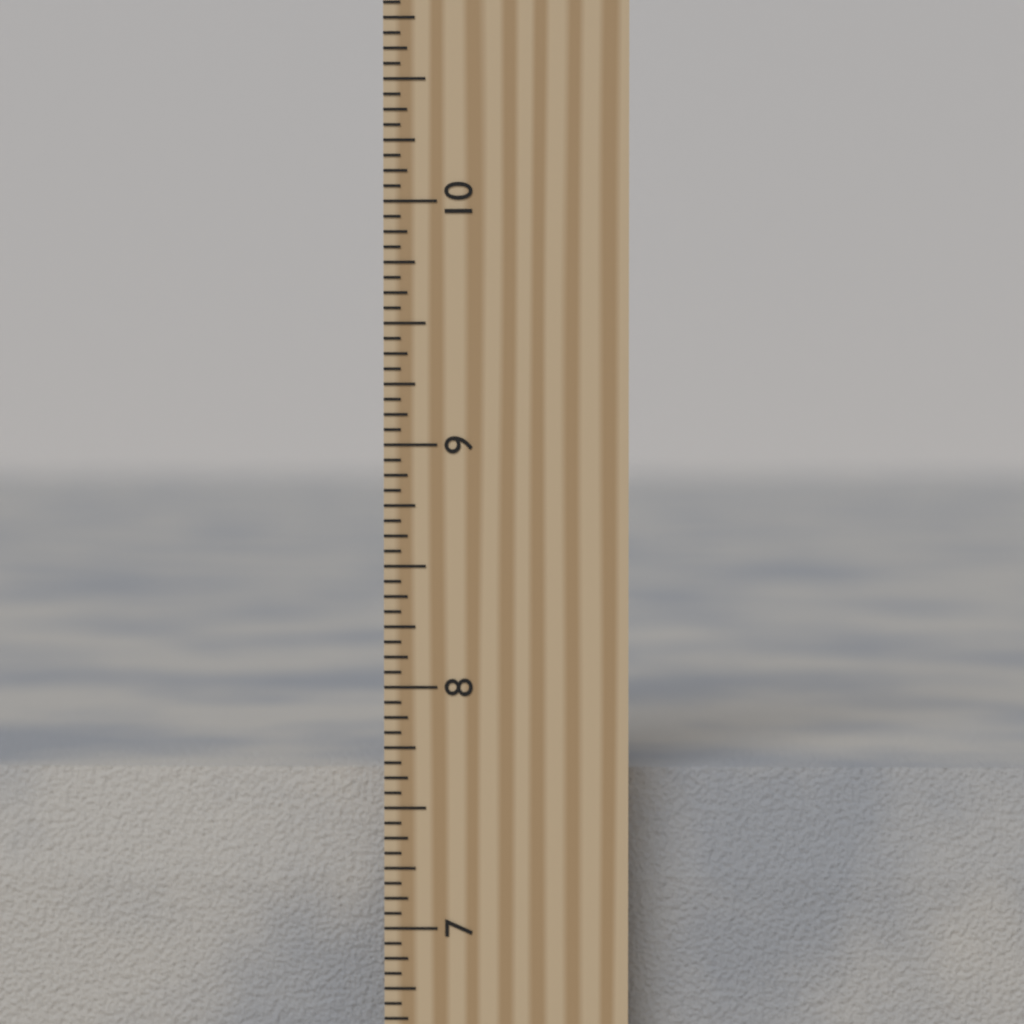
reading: 7.6250 inch
